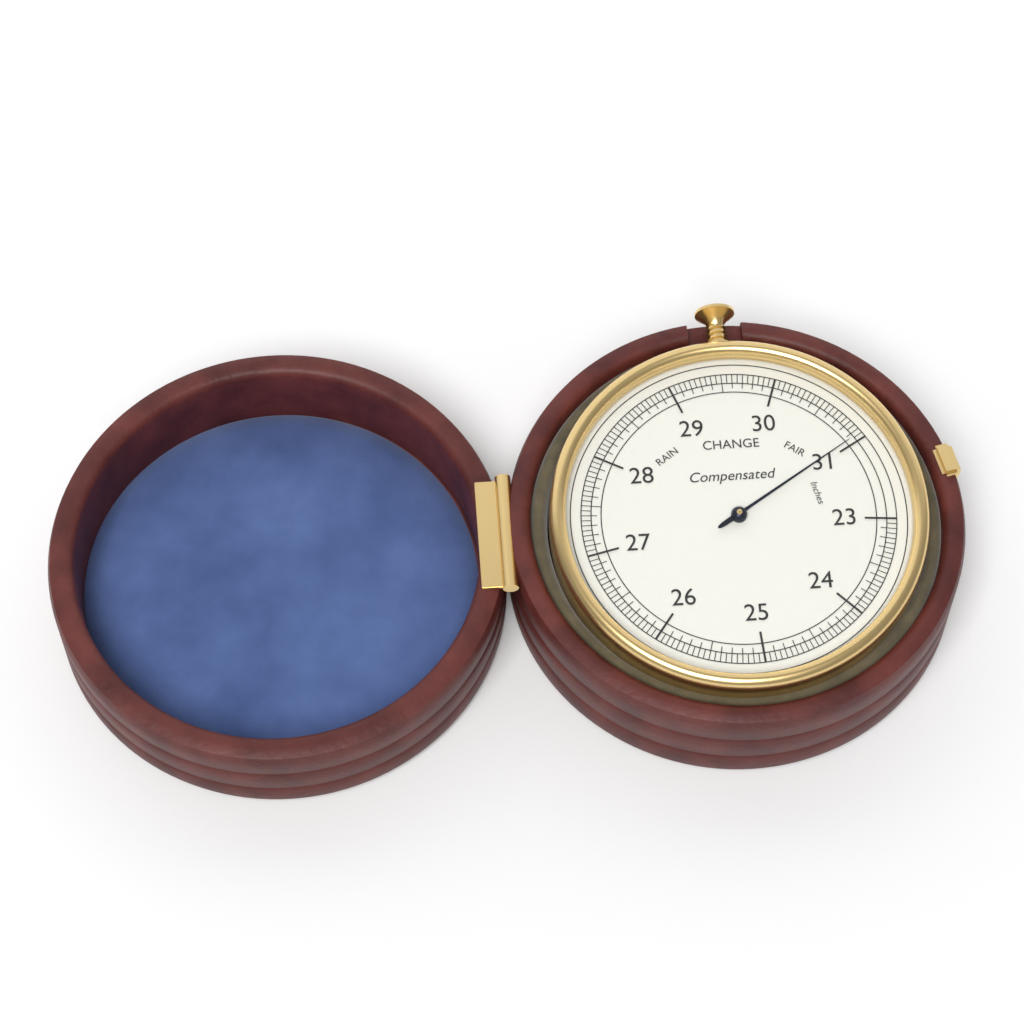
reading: 30.95 inches
